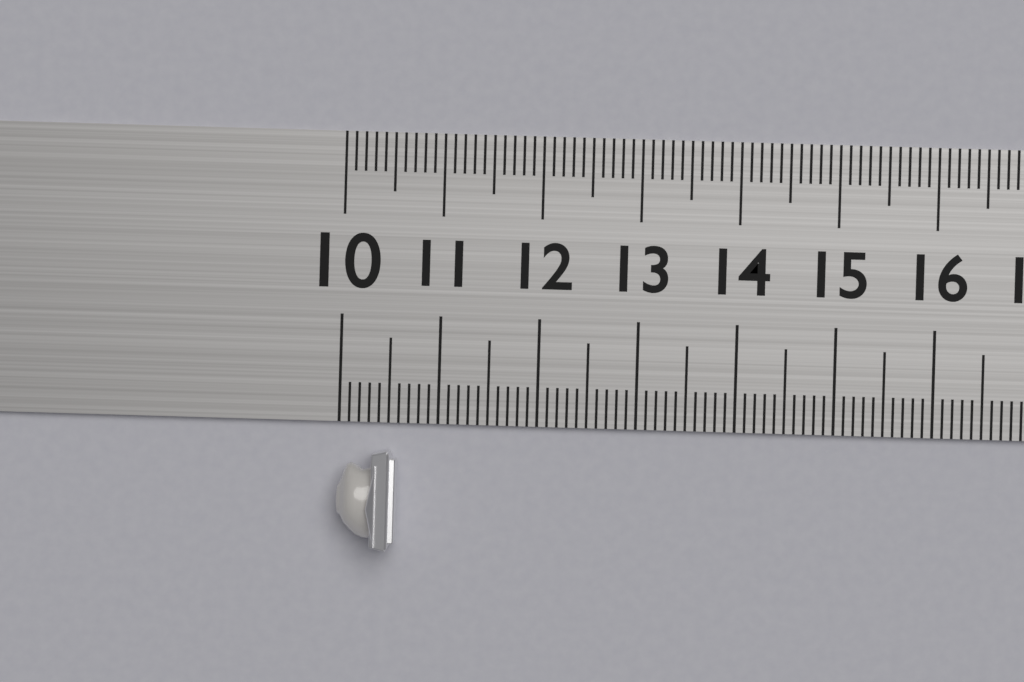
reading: 10.6 (no unit)
